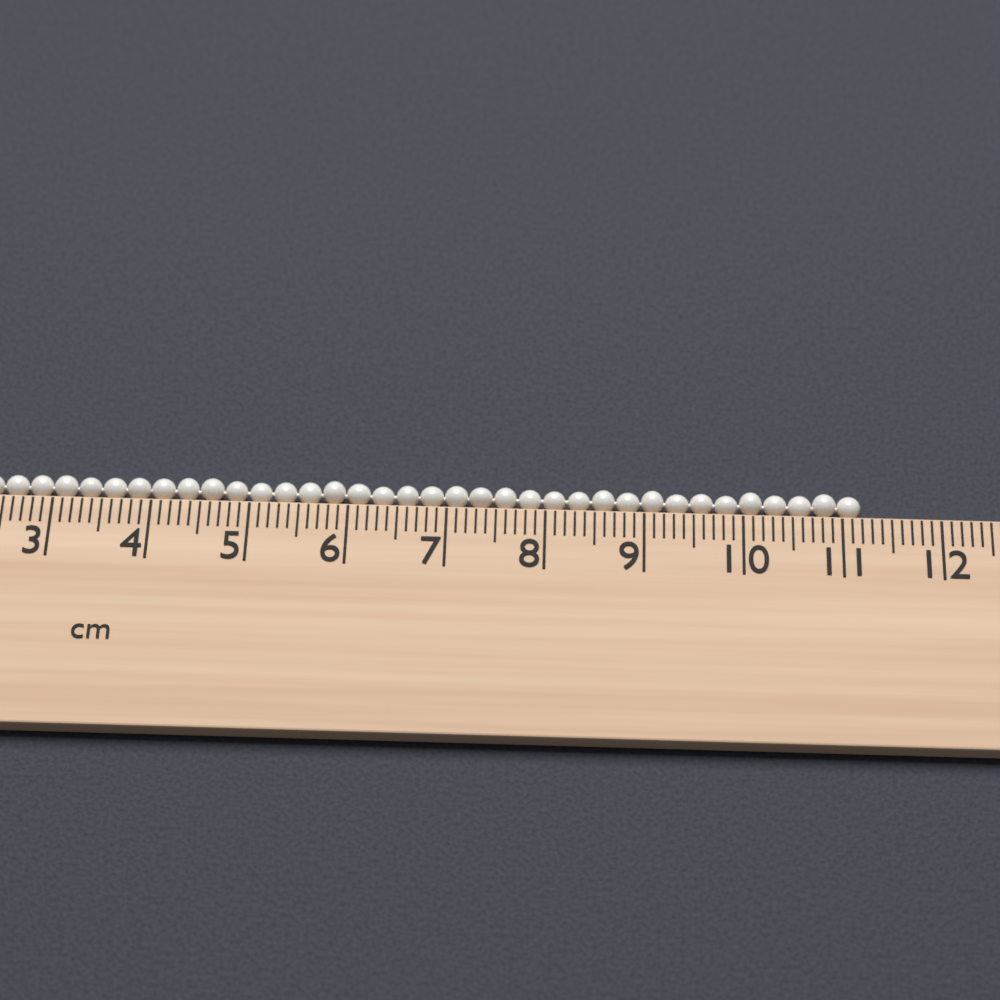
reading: 11.2 cm
